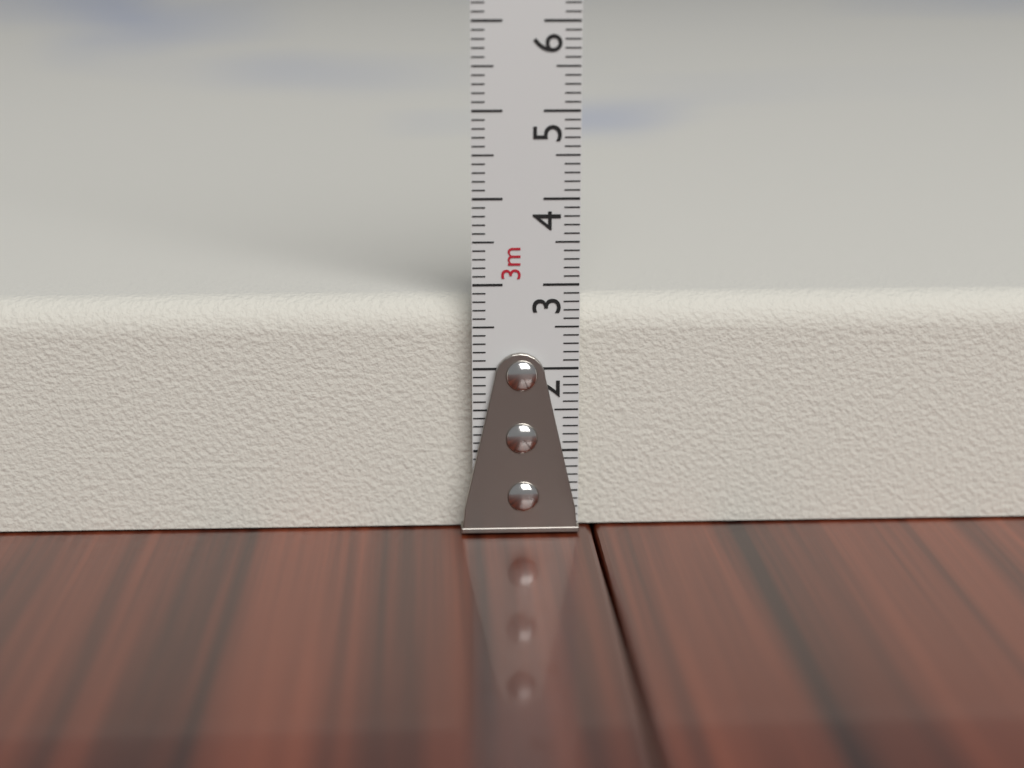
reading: 2.8 cm
